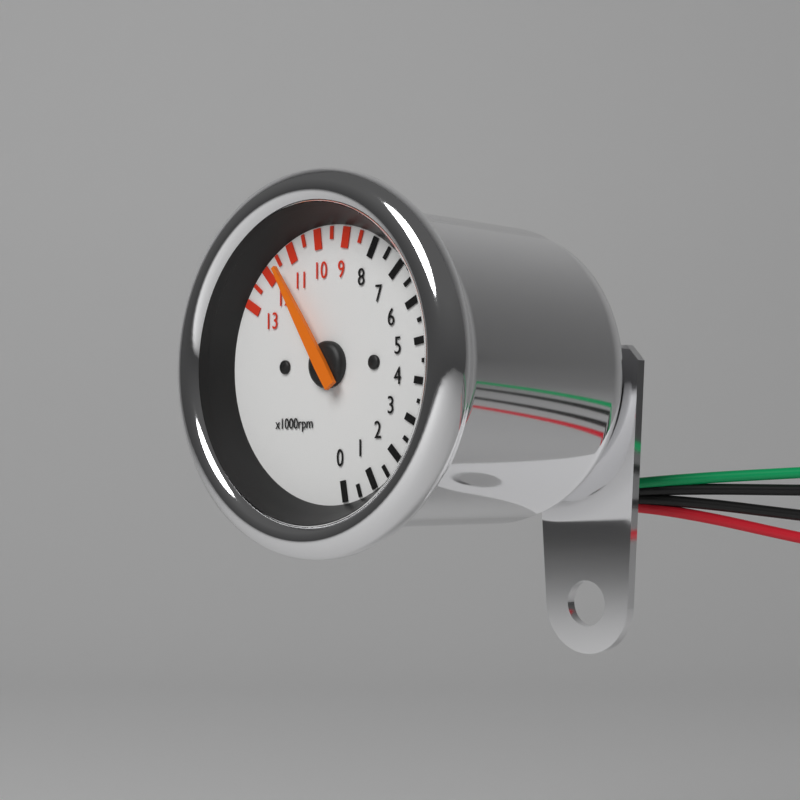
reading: 11500 rpm
